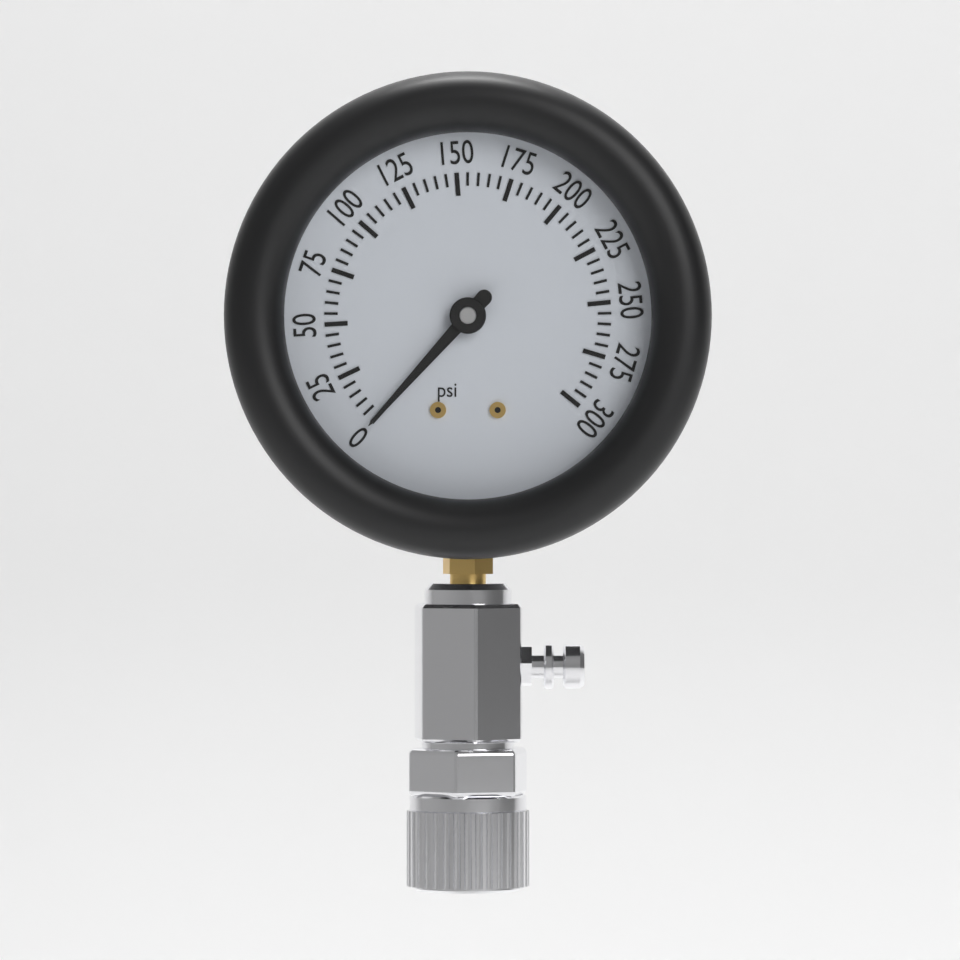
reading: 0 psi
